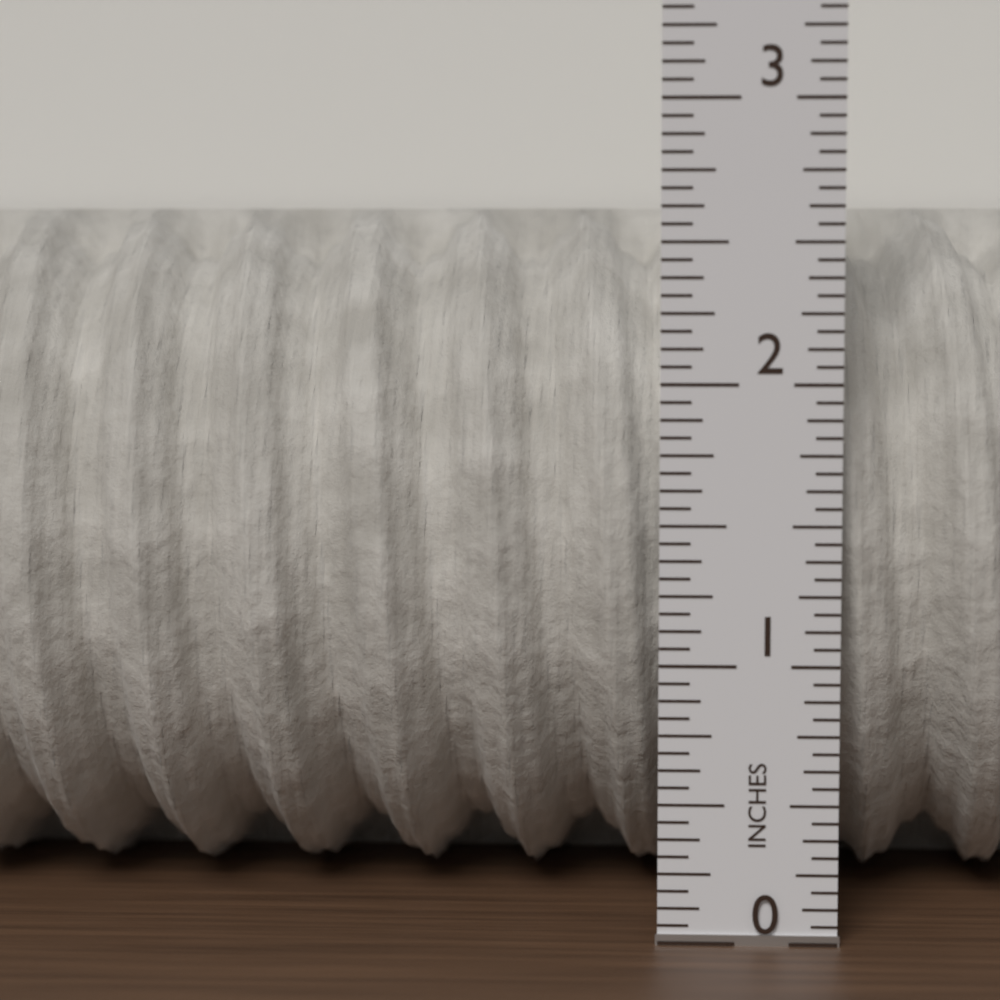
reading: 2.6250 in
